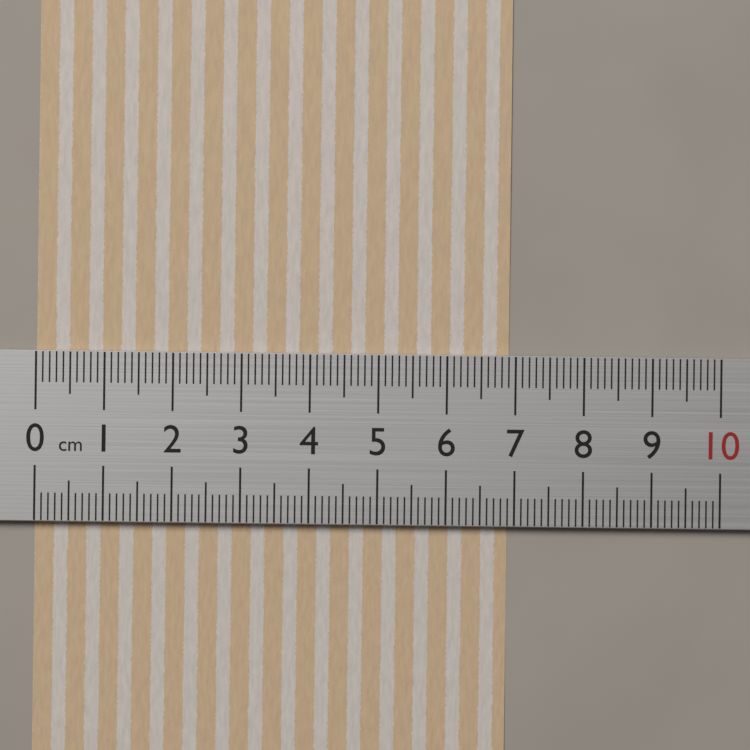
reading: 6.9 cm
